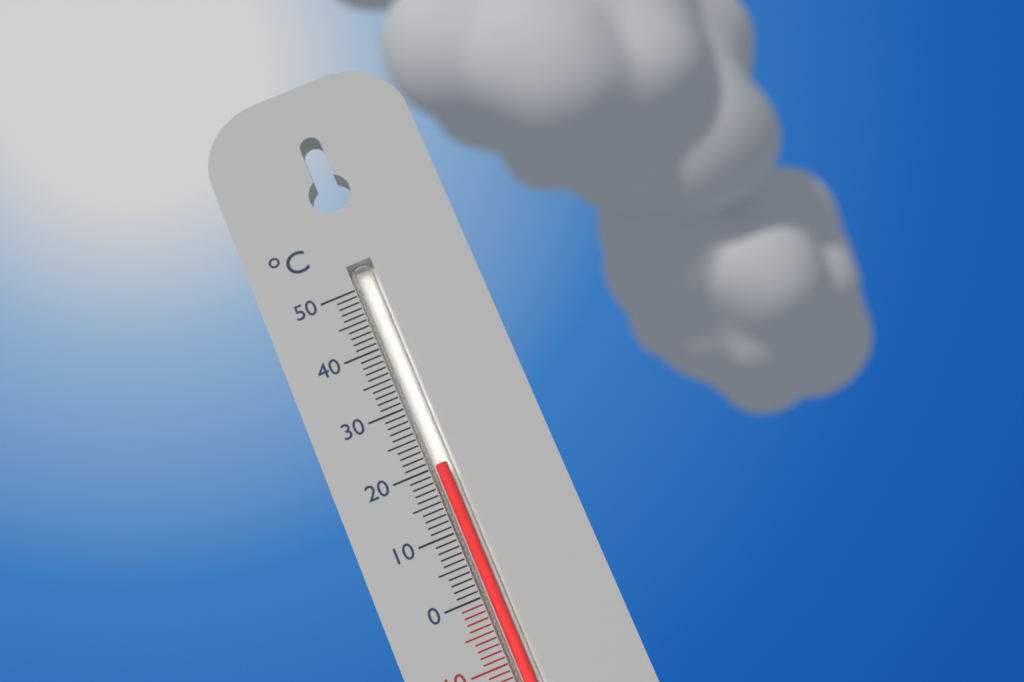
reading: 20 °C
